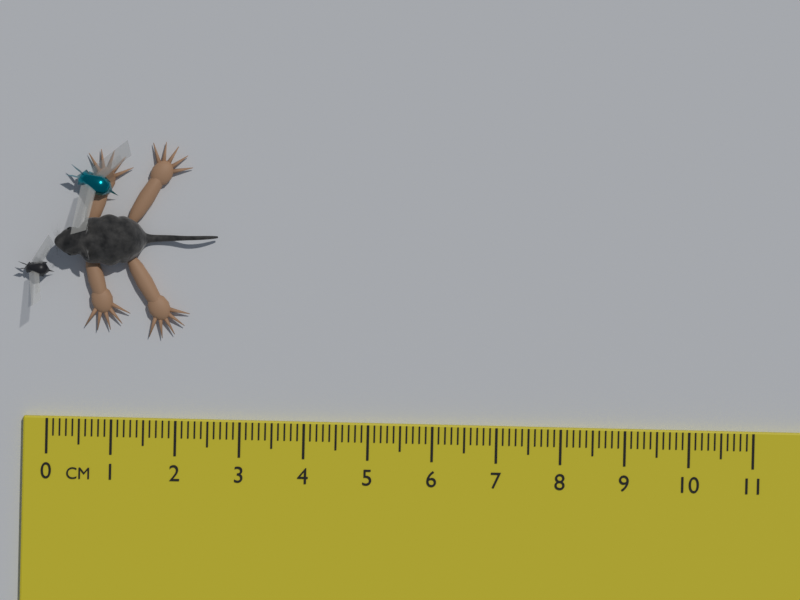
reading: 2.6 cm
